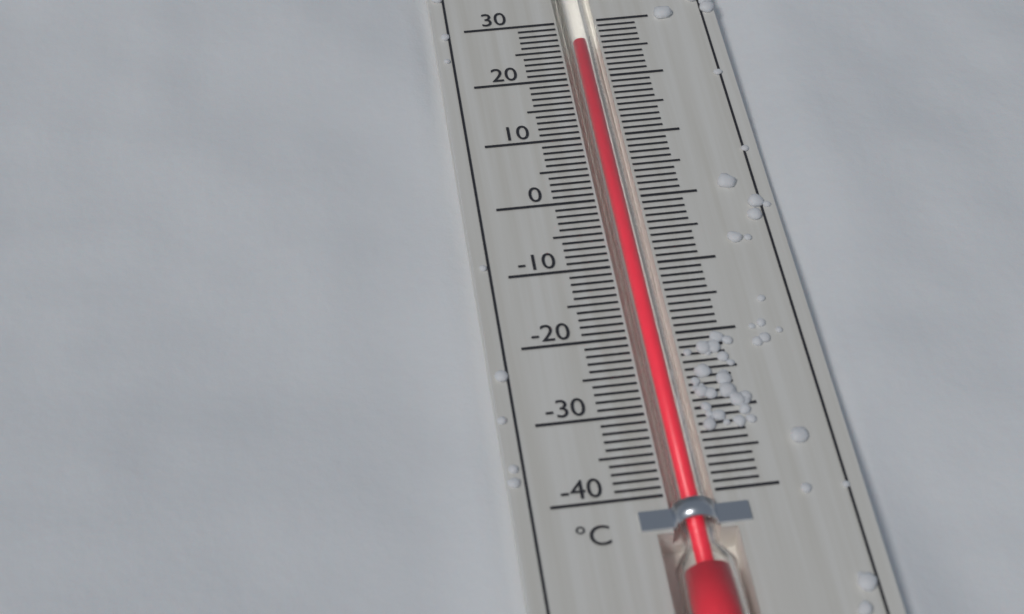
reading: 26 °C
